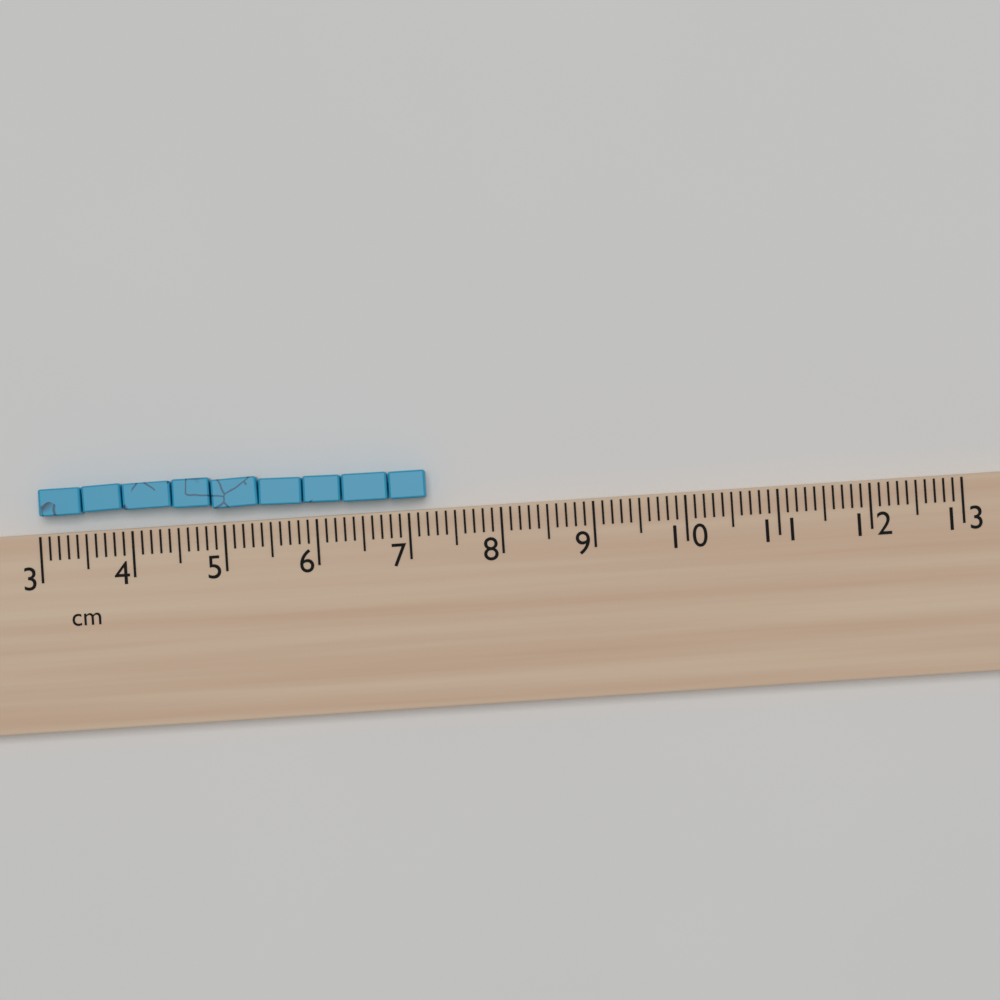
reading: 7.2 cm
